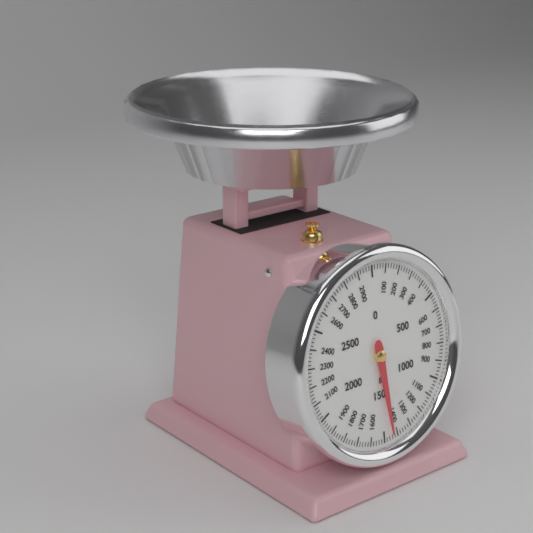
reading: 1440 g
